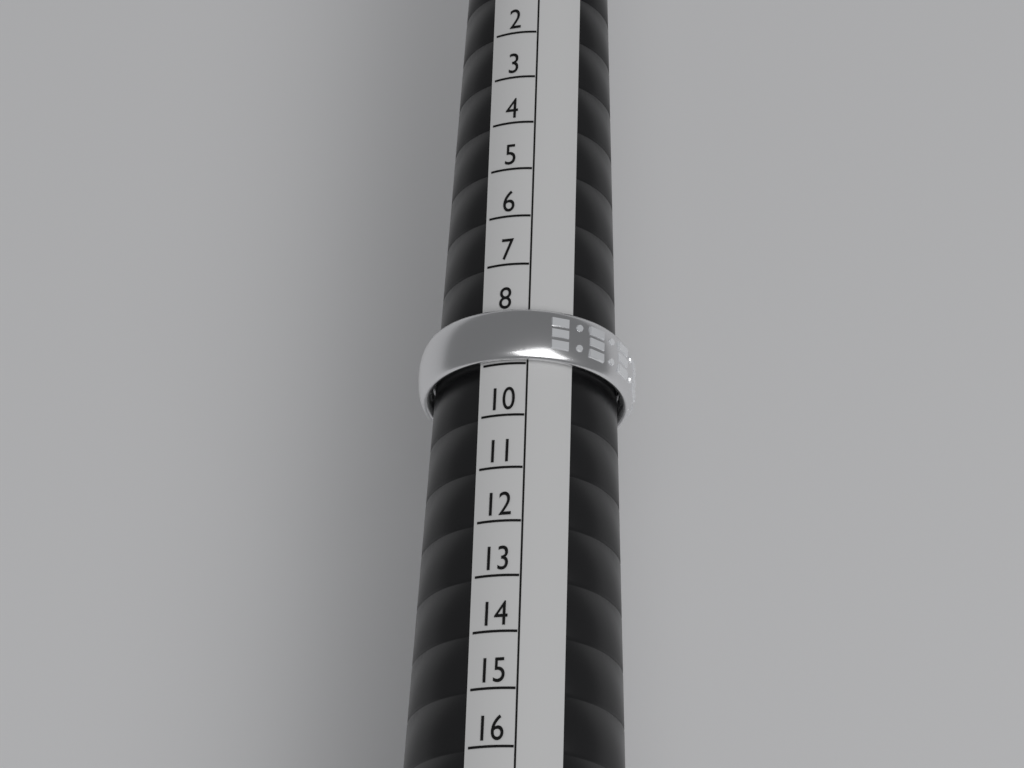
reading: 9 (no unit)
